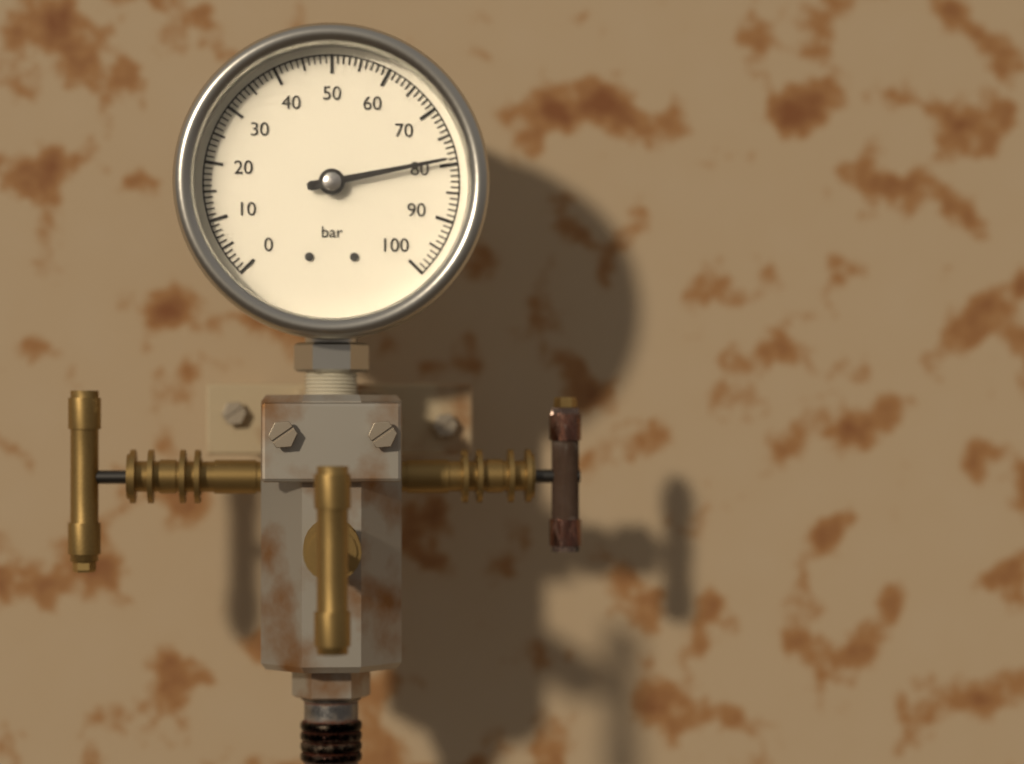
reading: 79 bar
